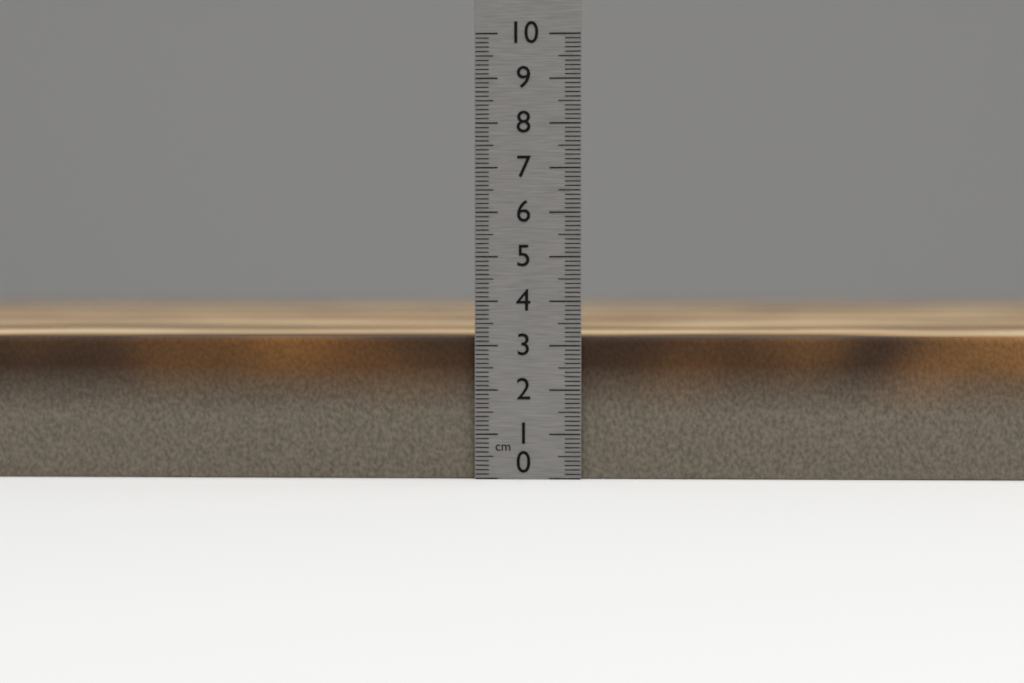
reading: 3.2 cm
